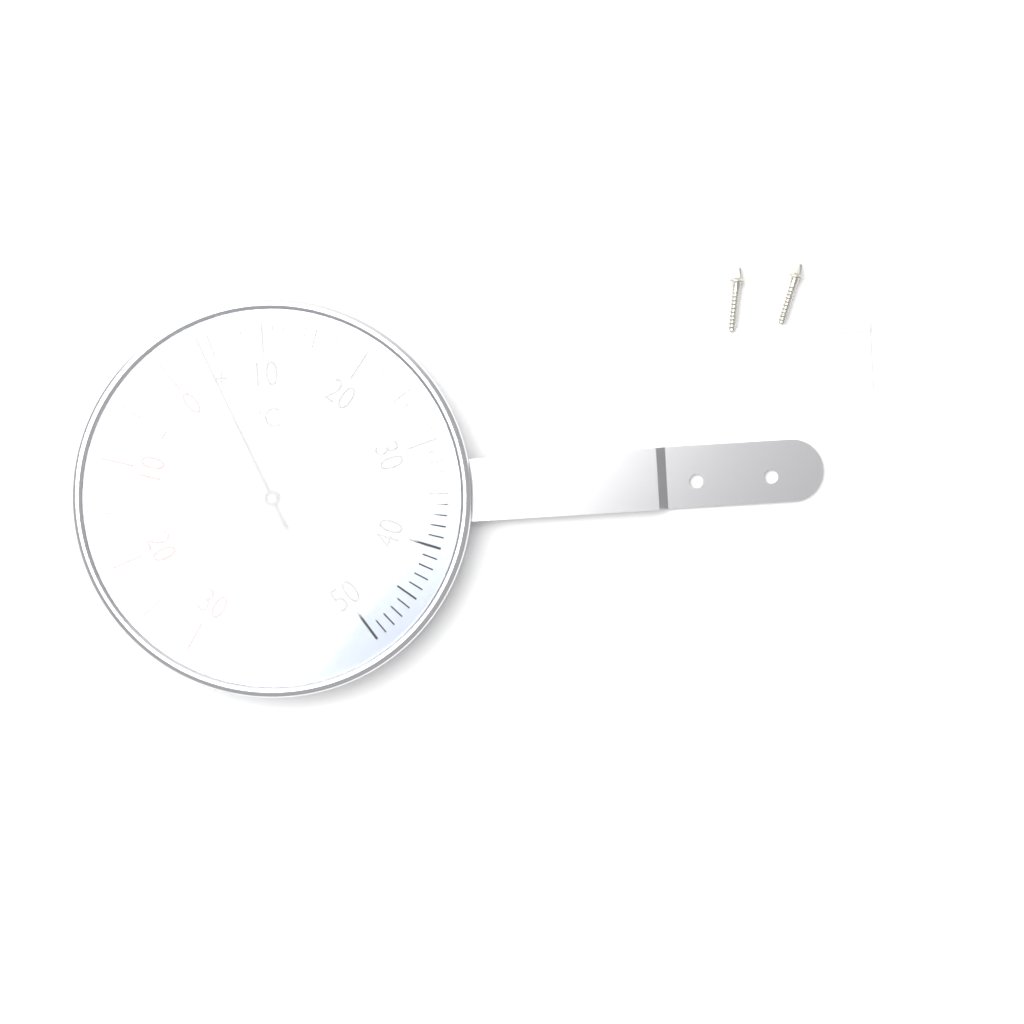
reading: 4 °C
